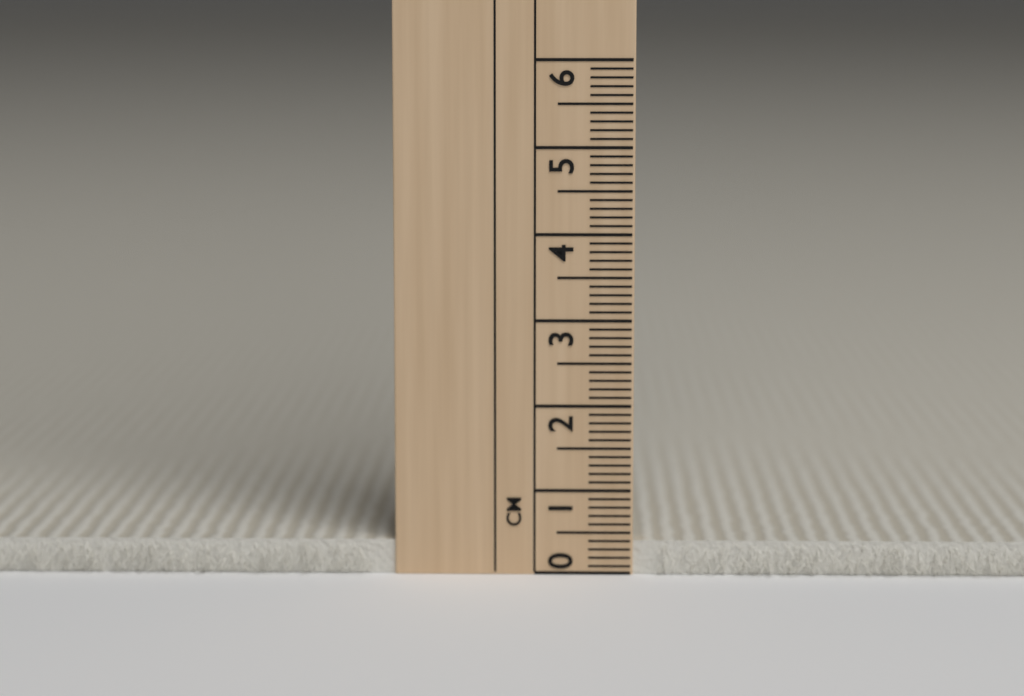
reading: 0.4 cm
